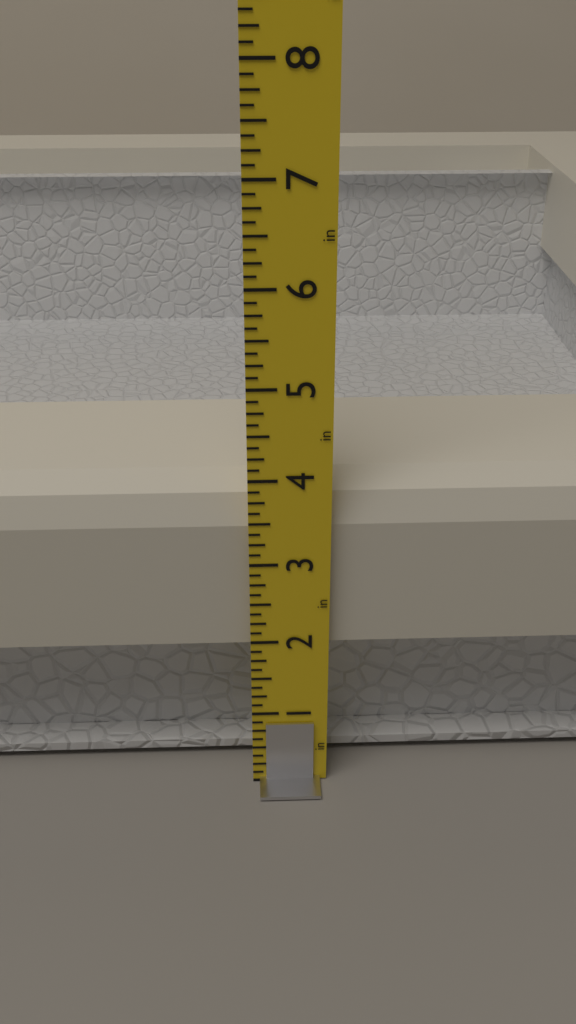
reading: 3.875 in
